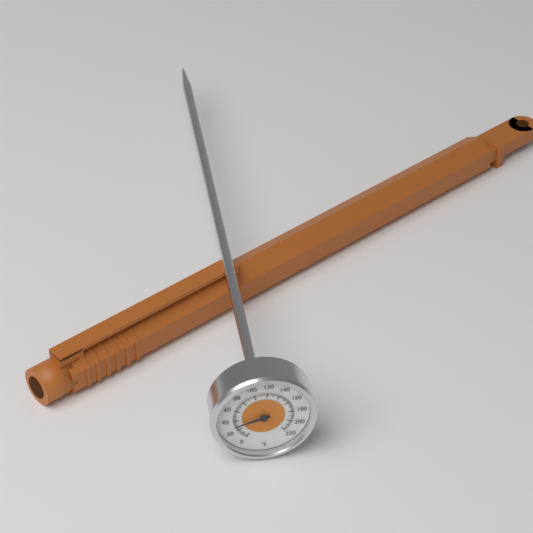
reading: 30 °F
